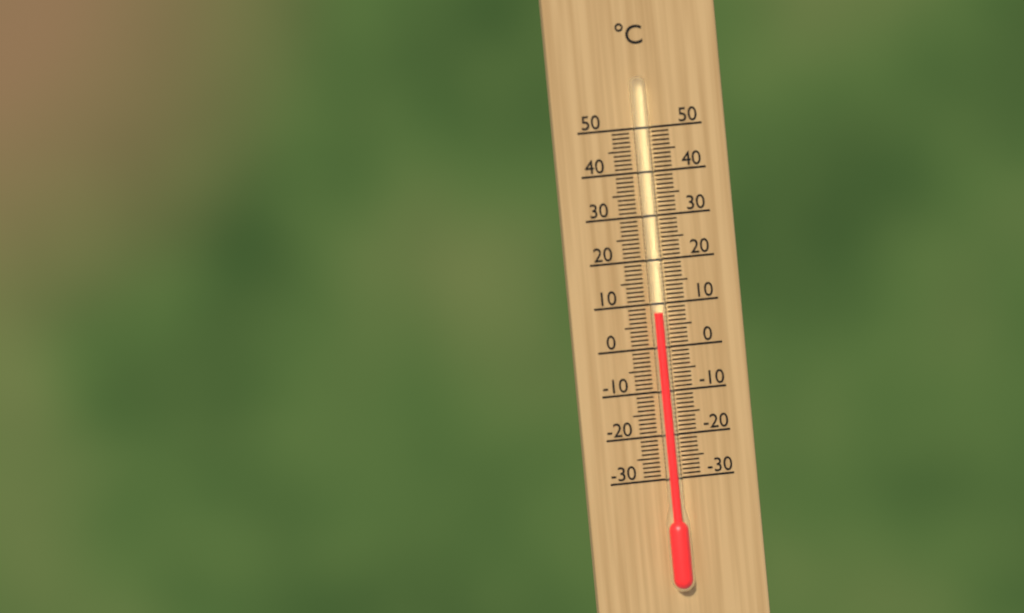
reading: 8 °C
